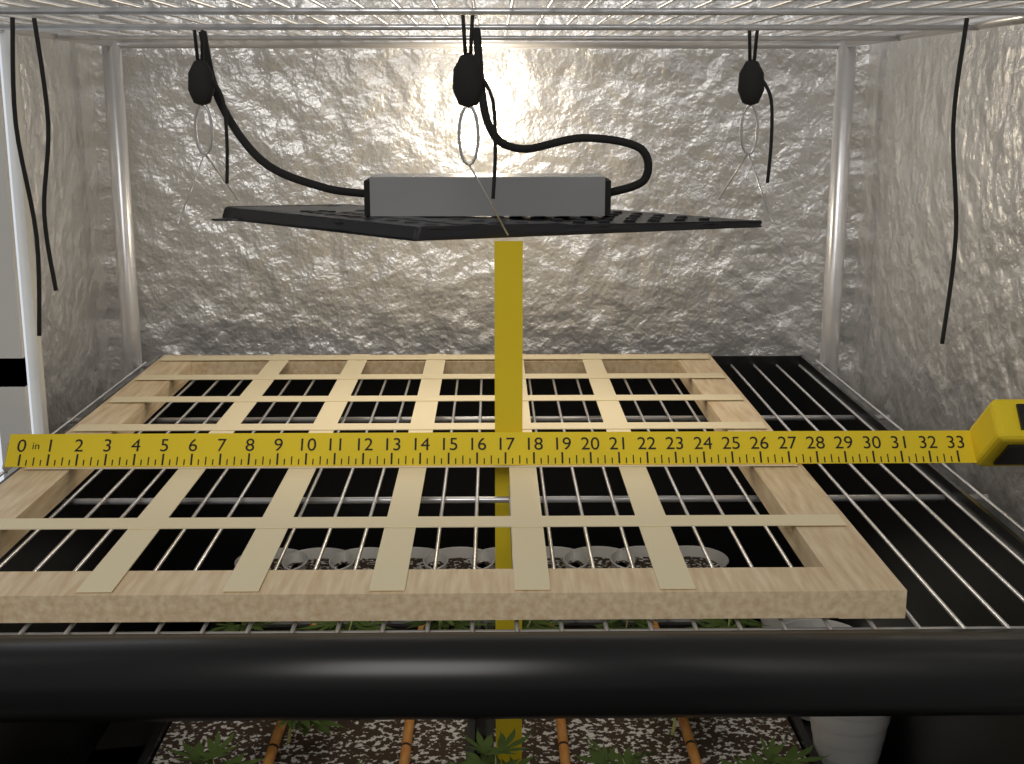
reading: 27.50 in
